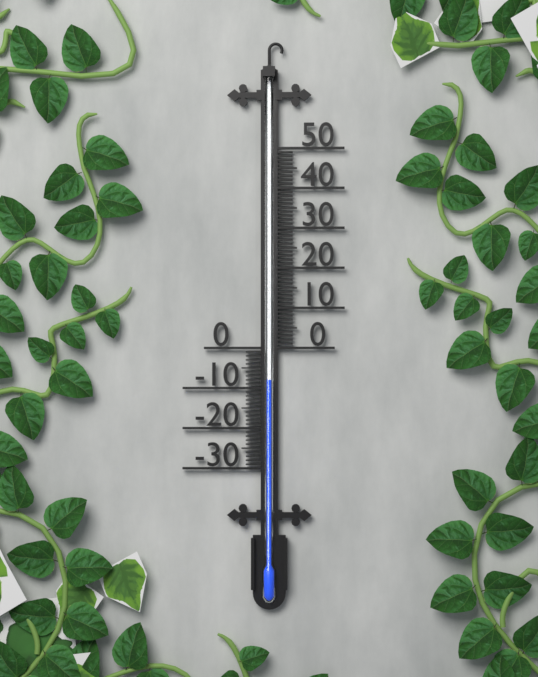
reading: -8 (no unit)
